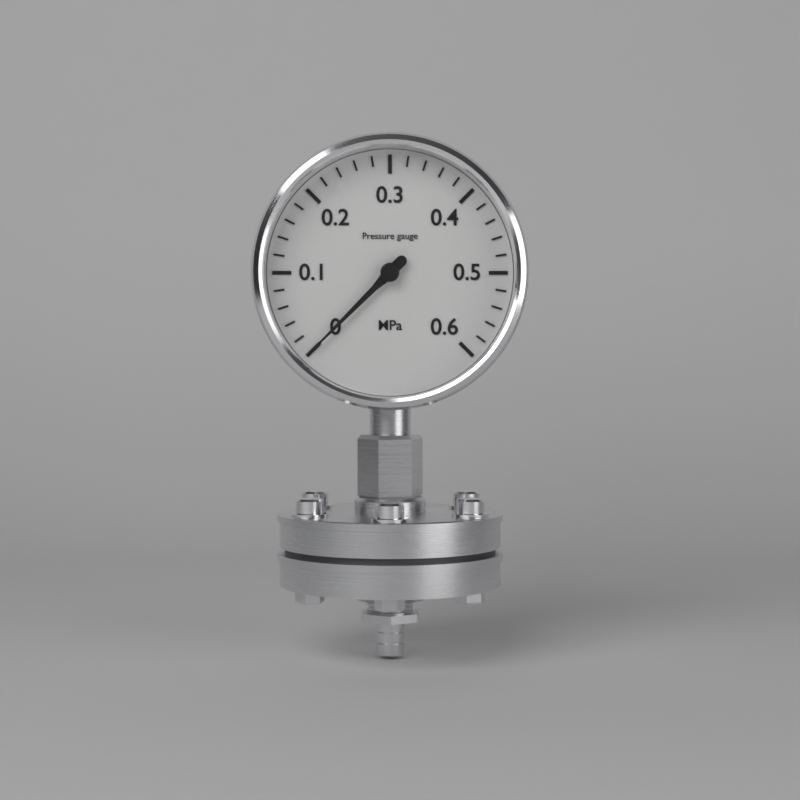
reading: 0.00 MPa
